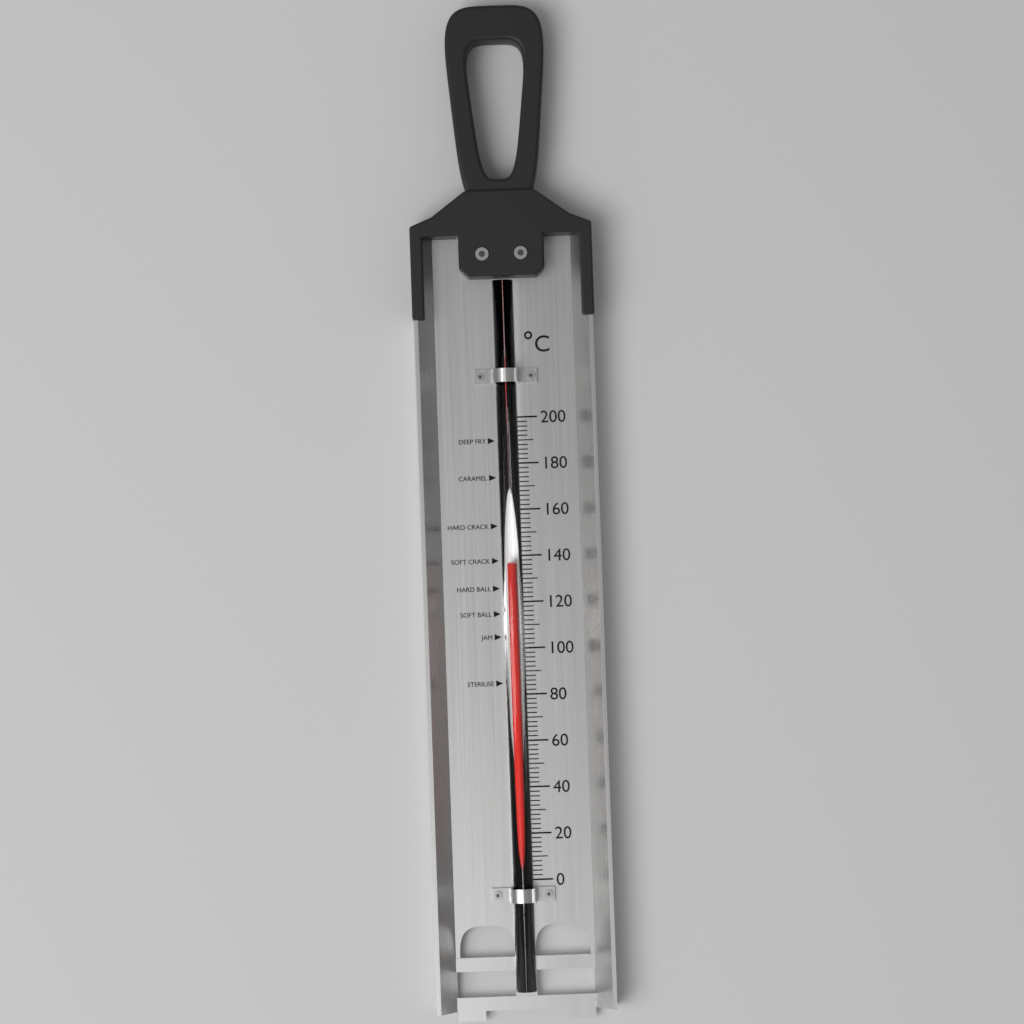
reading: 136 °C
